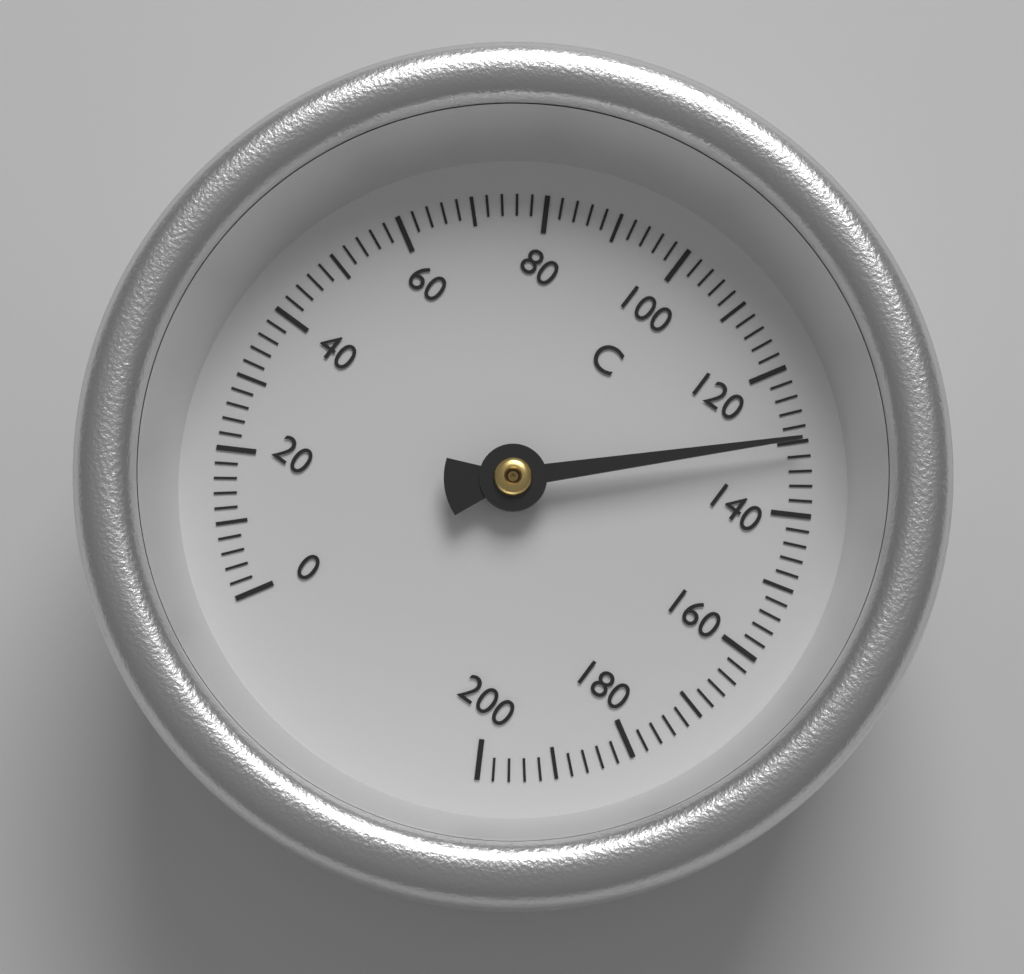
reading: 130 °C
